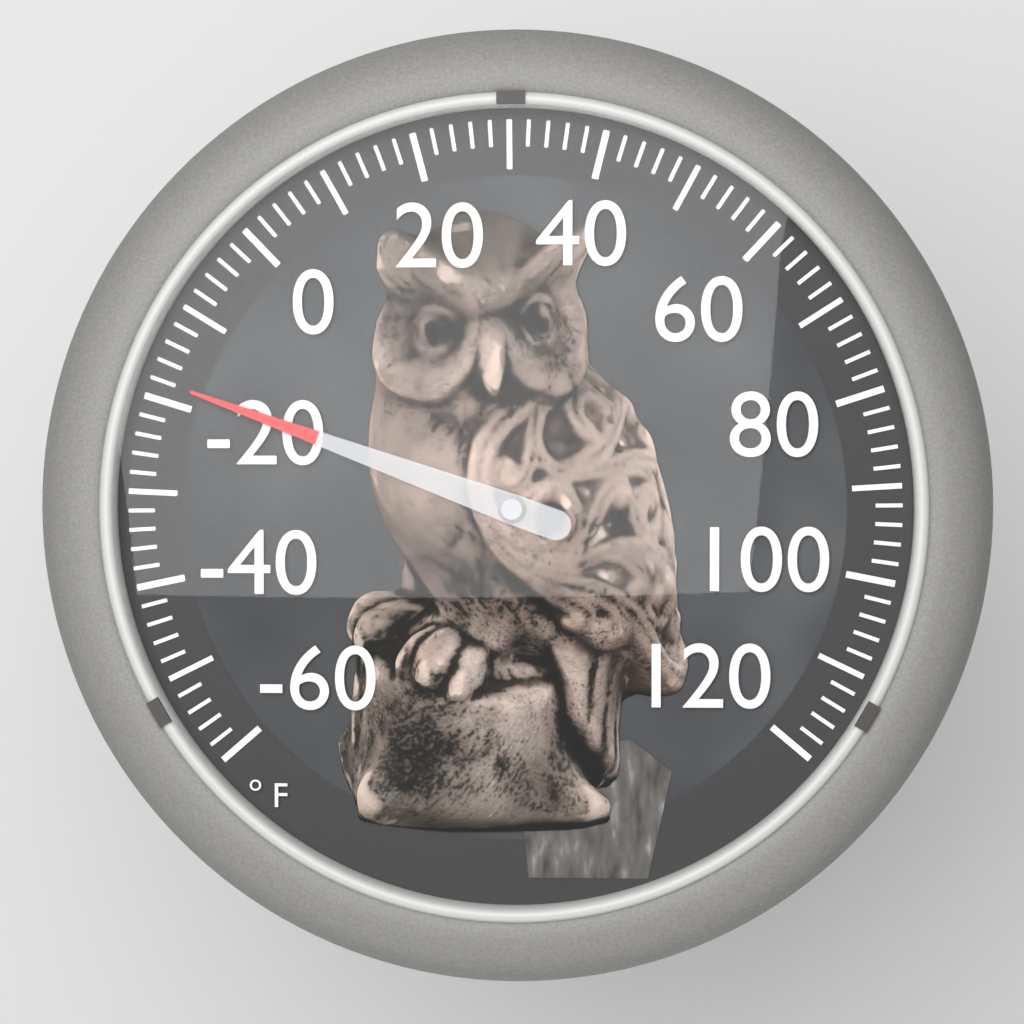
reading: -18 °F
